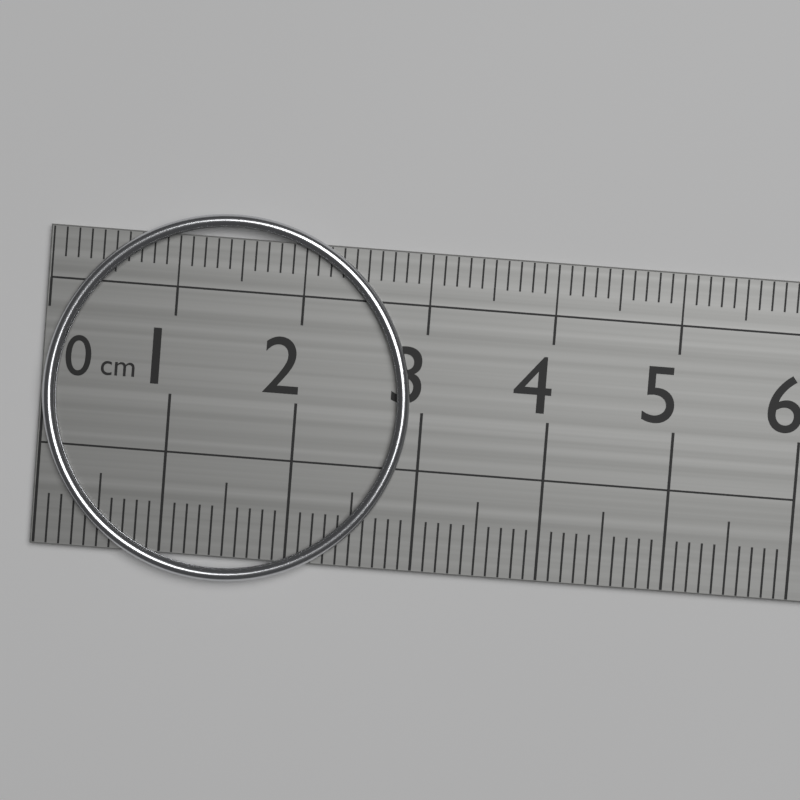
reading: 2.9 cm
